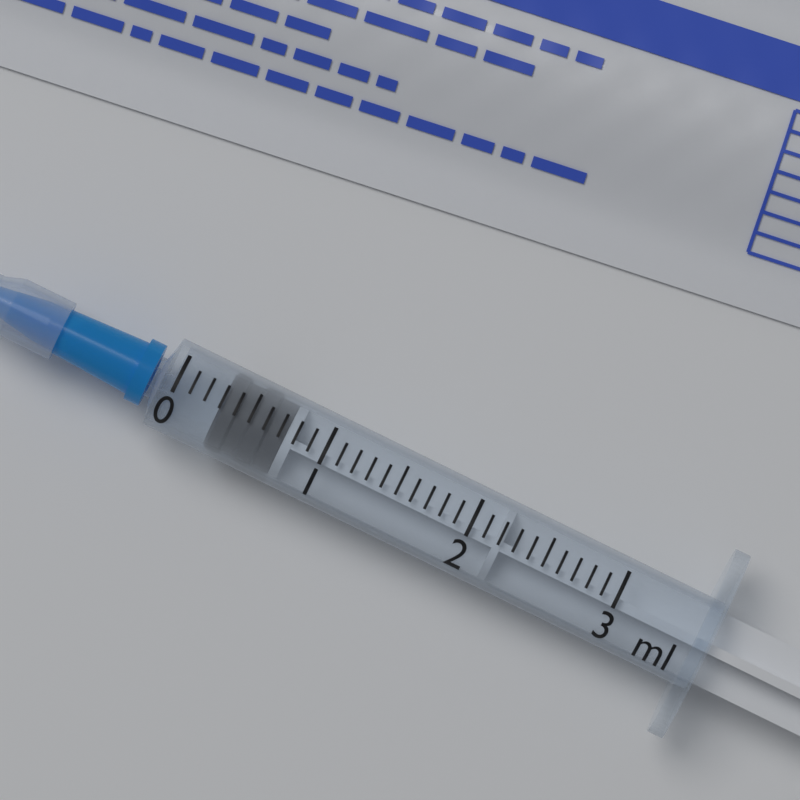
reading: 0.3 ml
